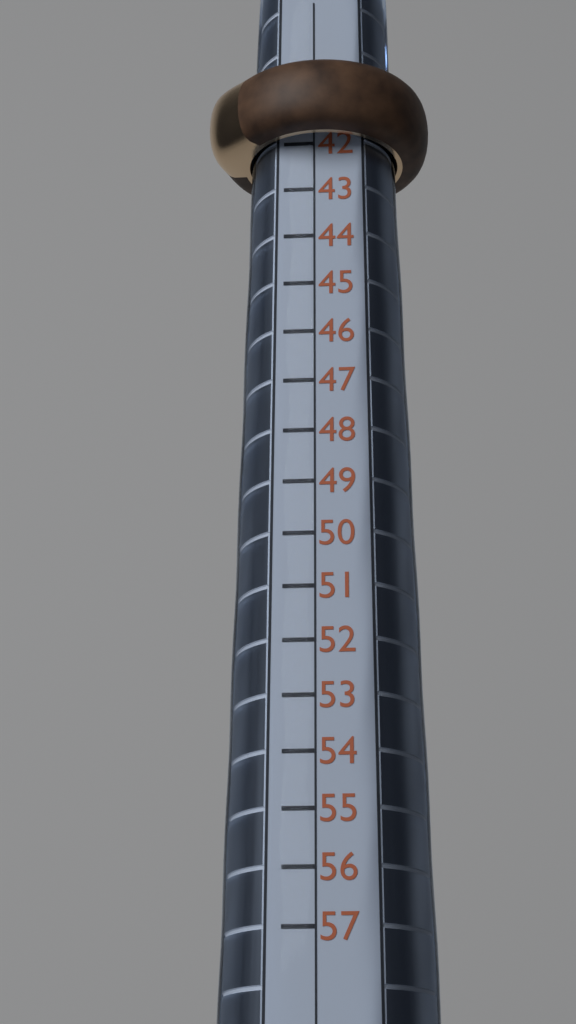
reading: 42 (no unit)
